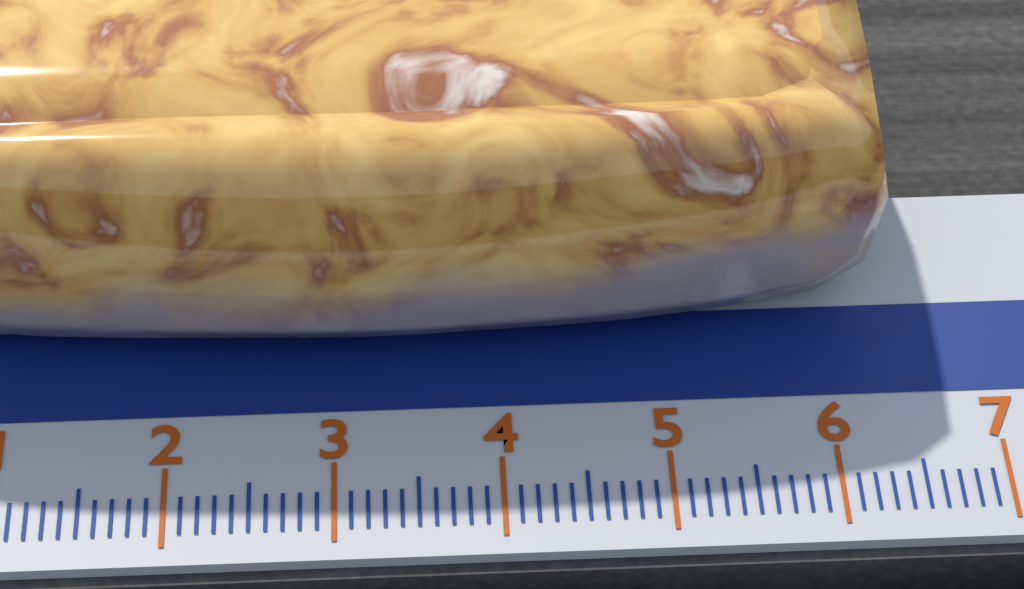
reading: 6.4 cm
